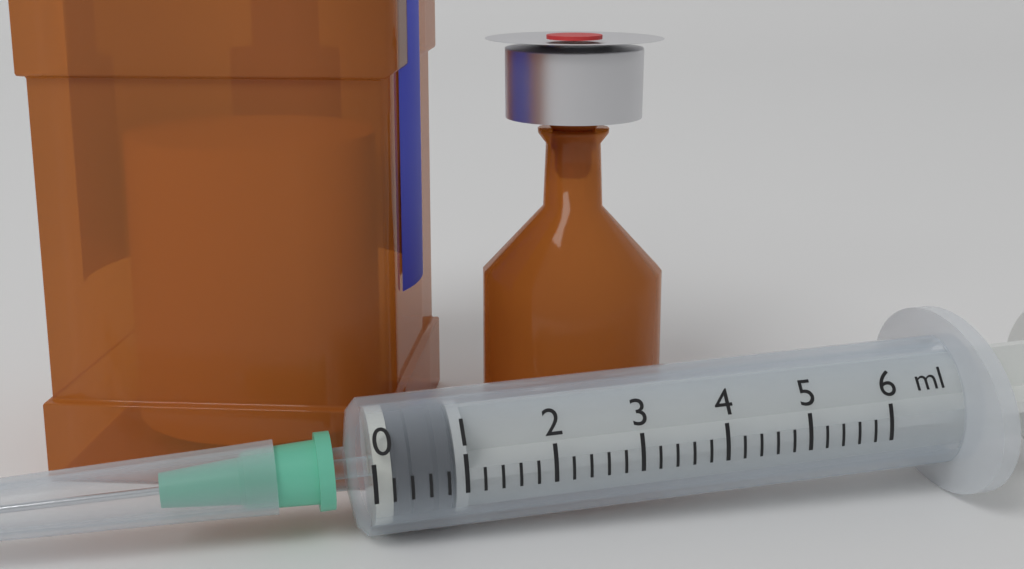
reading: 0.2 ml
